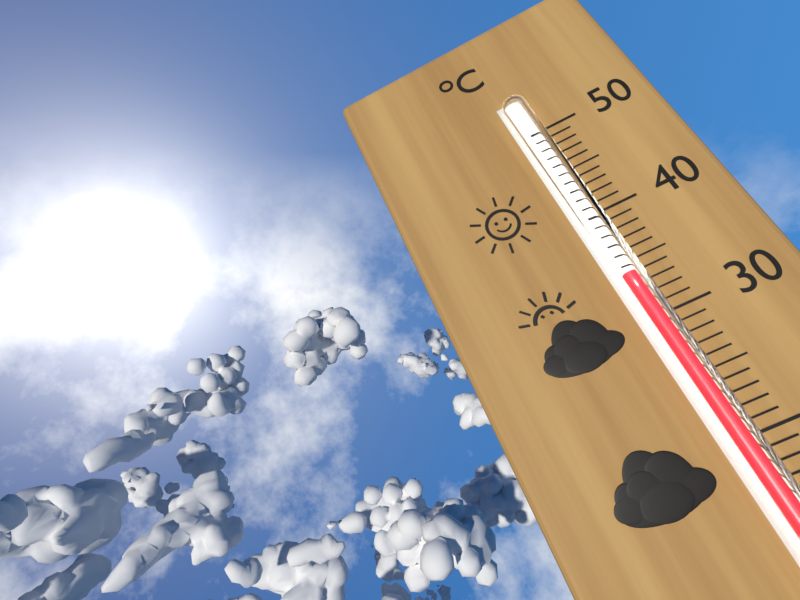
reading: 34 °C
